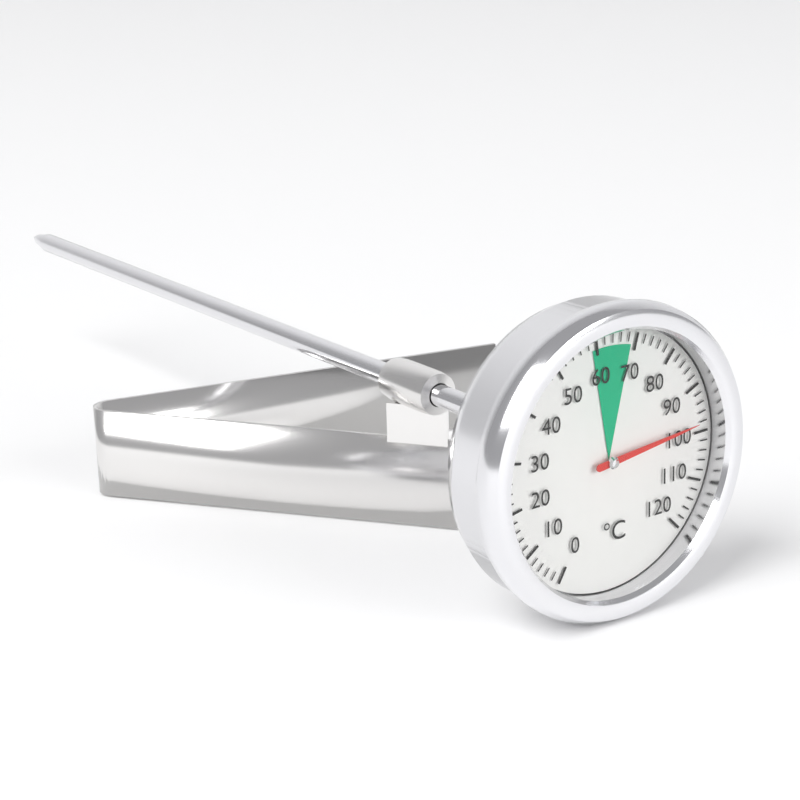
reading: 98 °C
